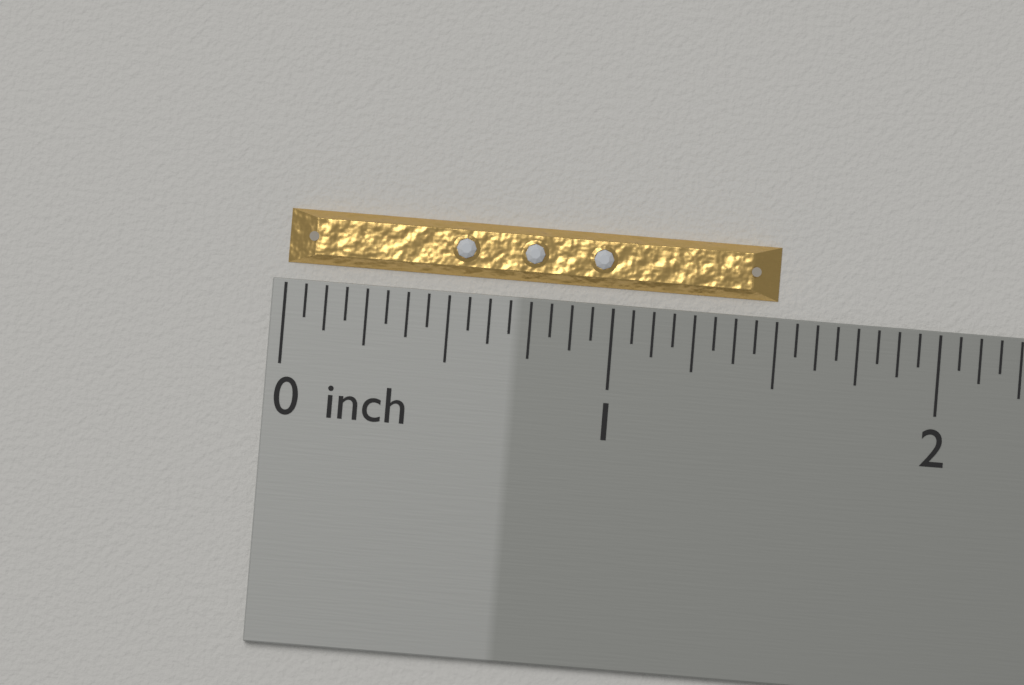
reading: 1.5000 inch
